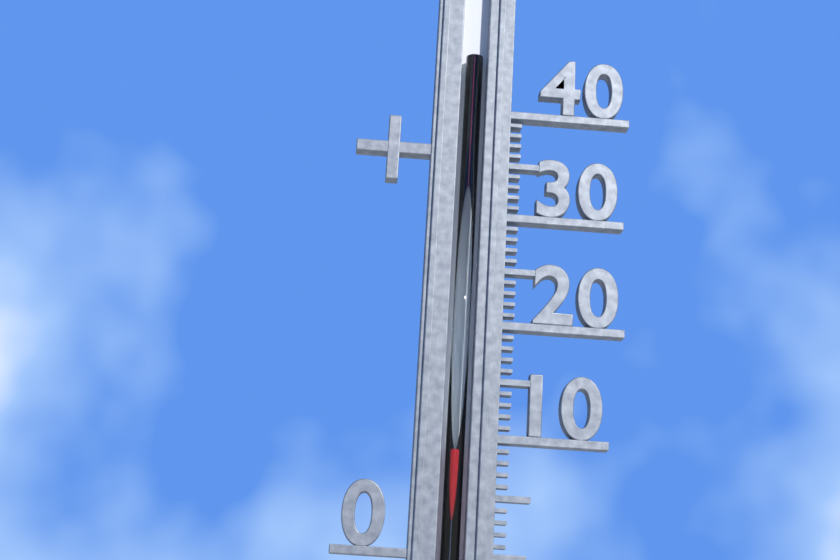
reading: 9 (no unit)
